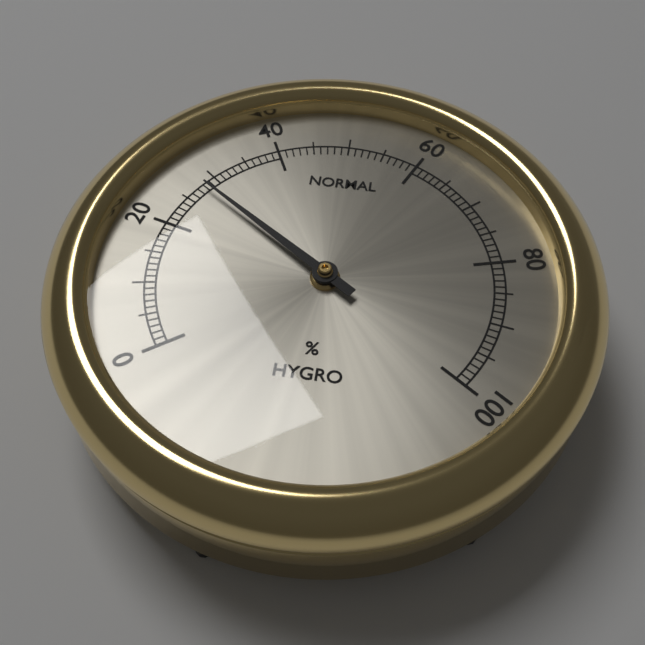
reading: 28 %
